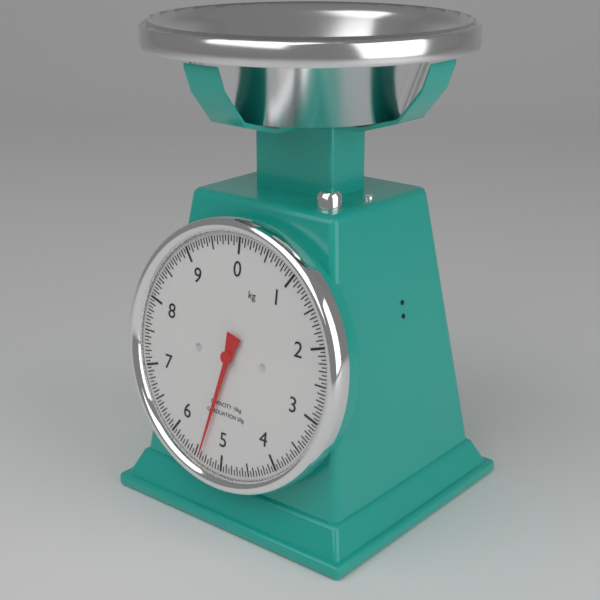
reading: 5.40 kg
